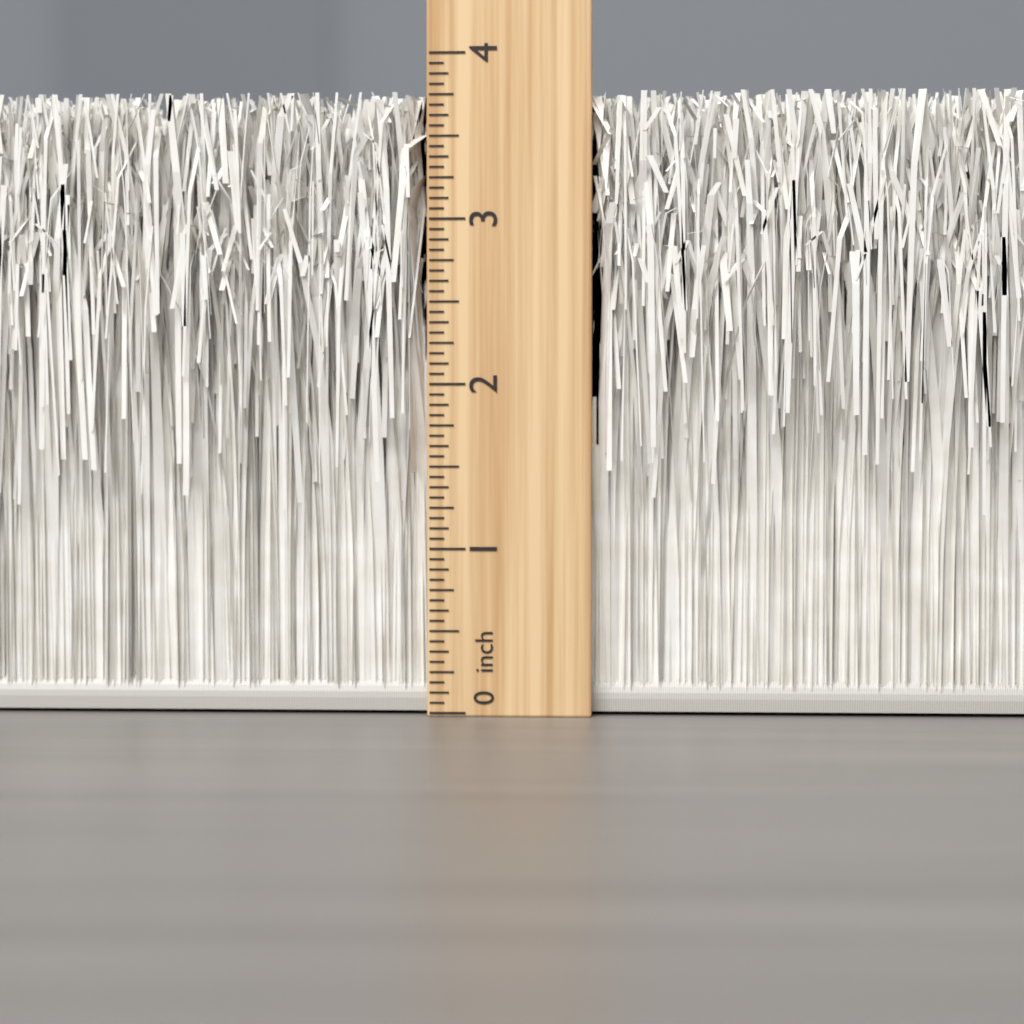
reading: 3.7500 inch
